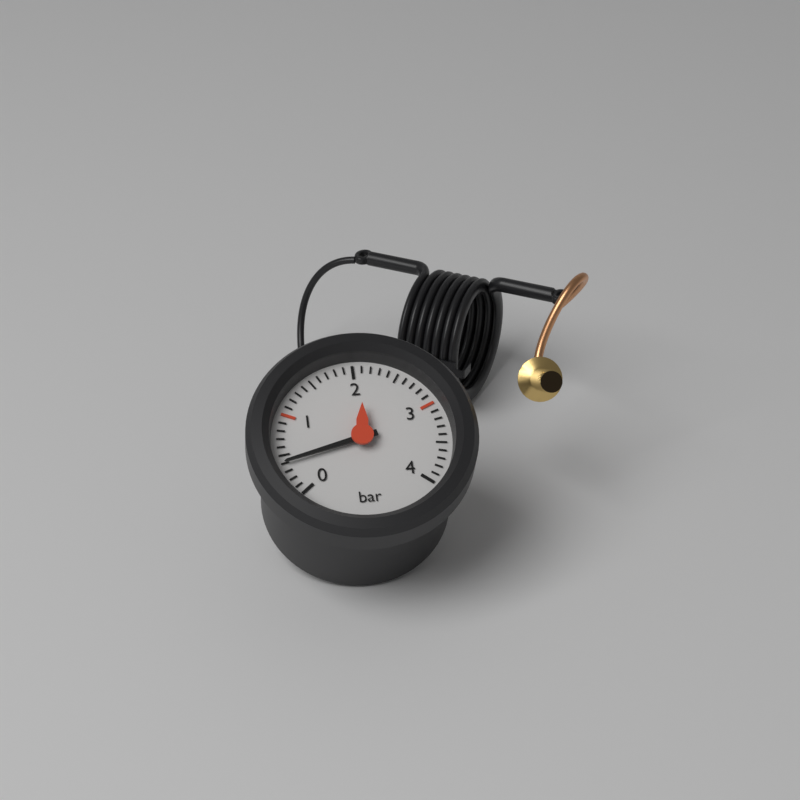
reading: 0.4 bar
